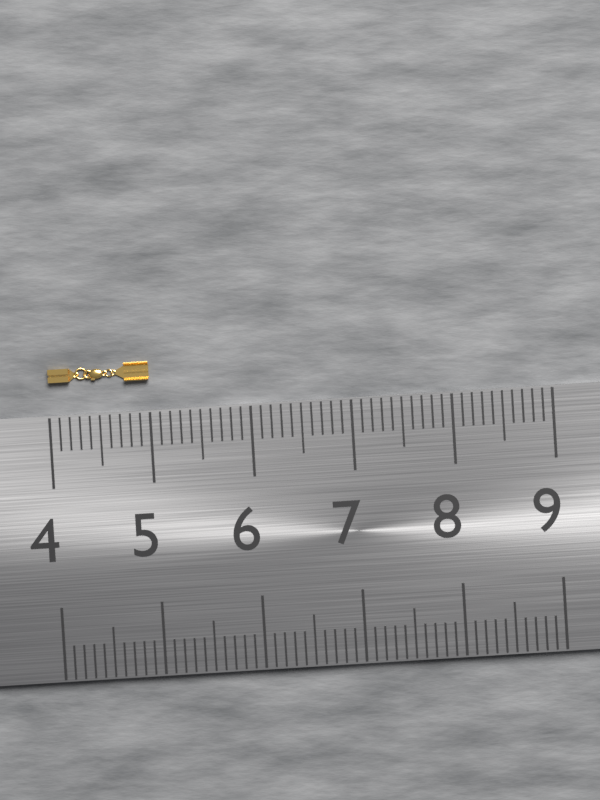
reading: 5.0 (no unit)
